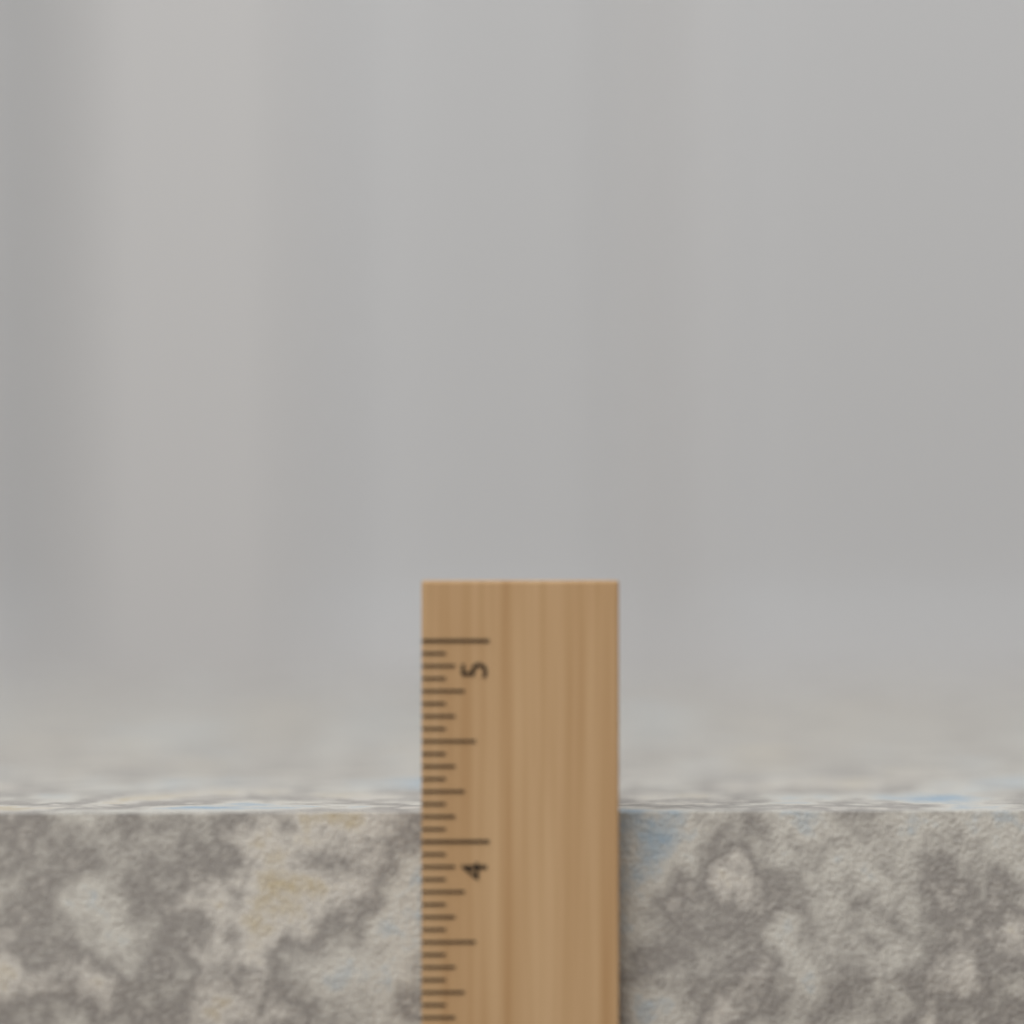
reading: 4.1250 inch
